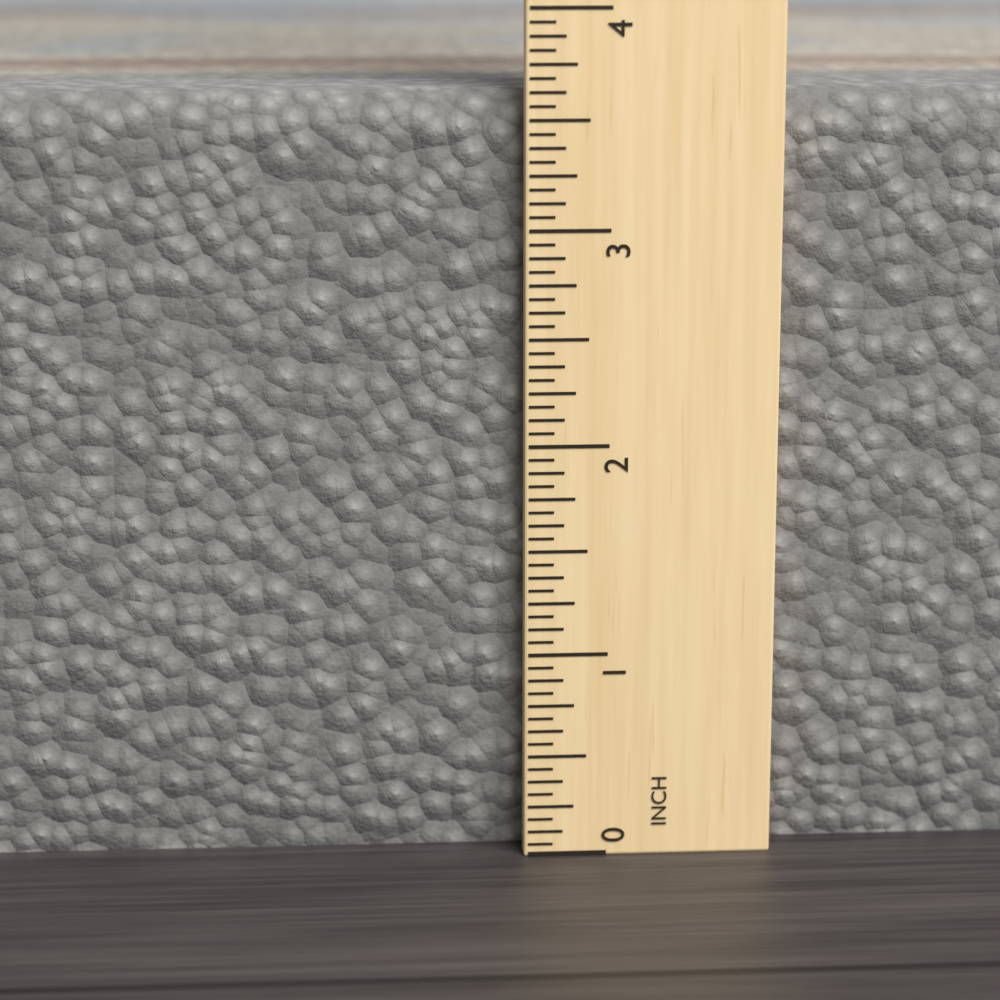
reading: 3.6250 in
